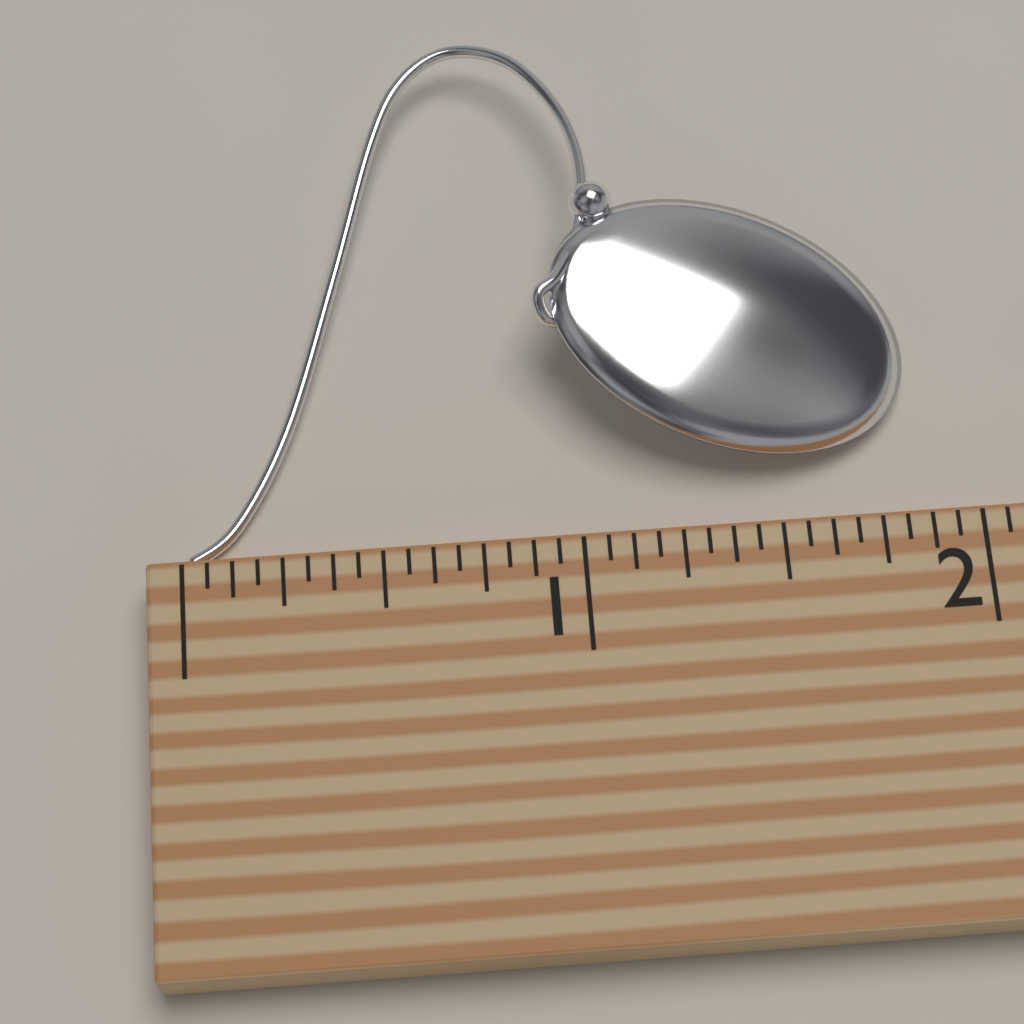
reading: 1.8750 (no unit)
